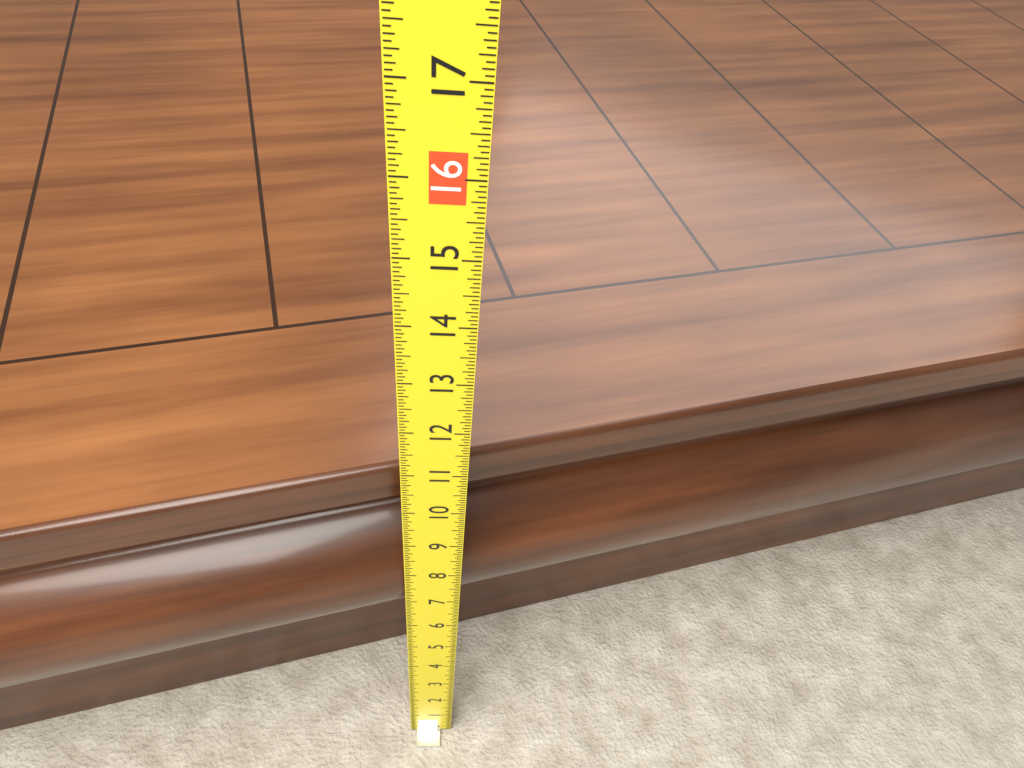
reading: 10.5625 (no unit)
